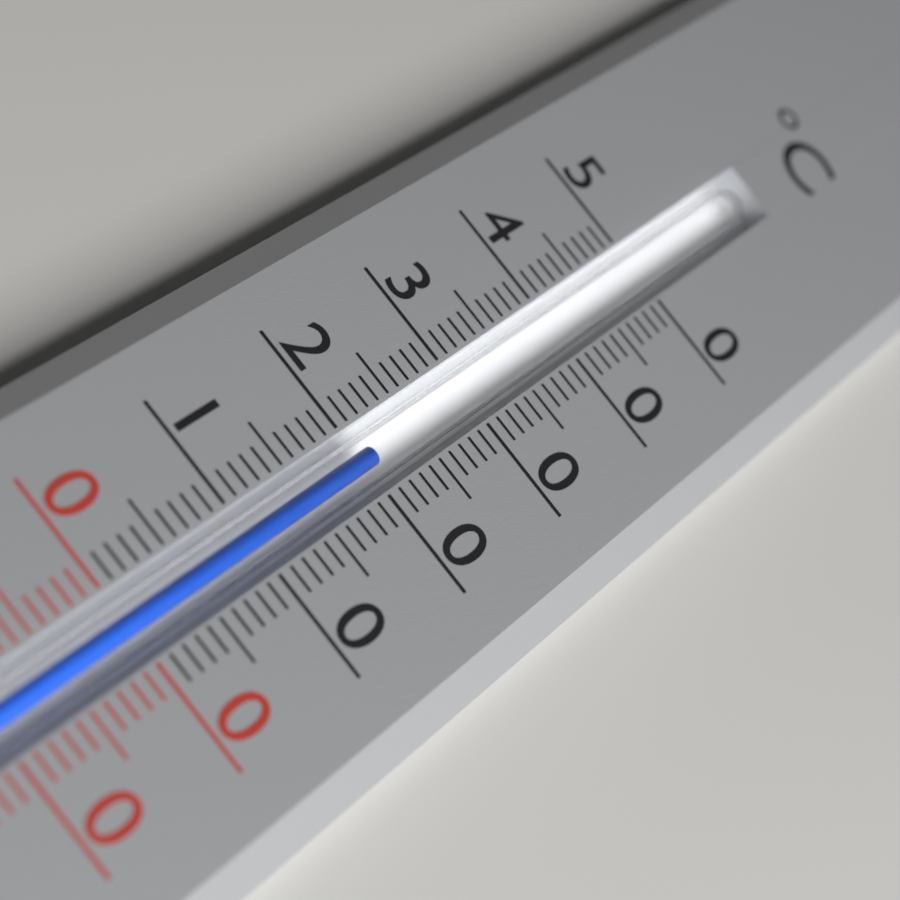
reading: 21 °C
